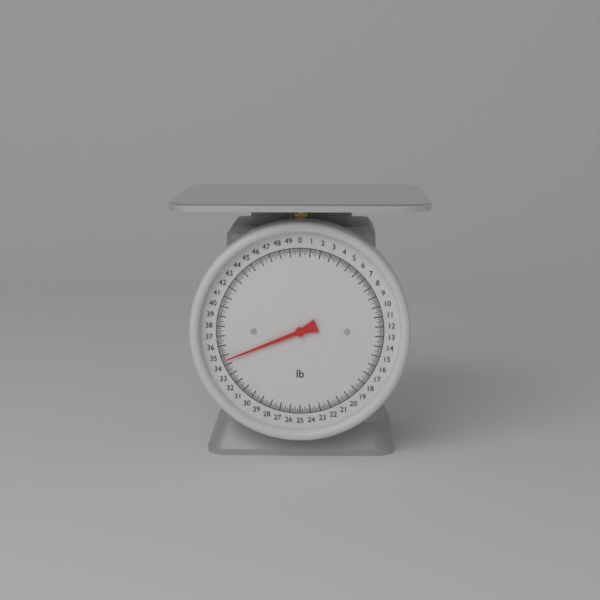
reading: 34.500 lb
